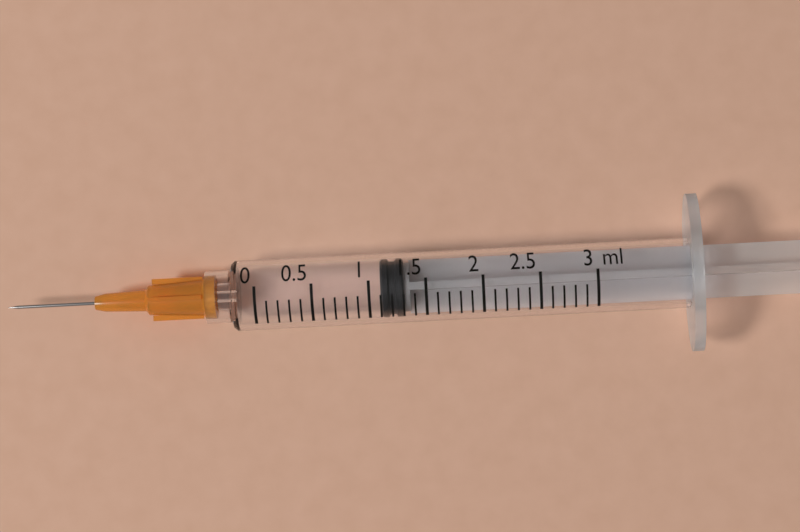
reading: 1.1 ml
